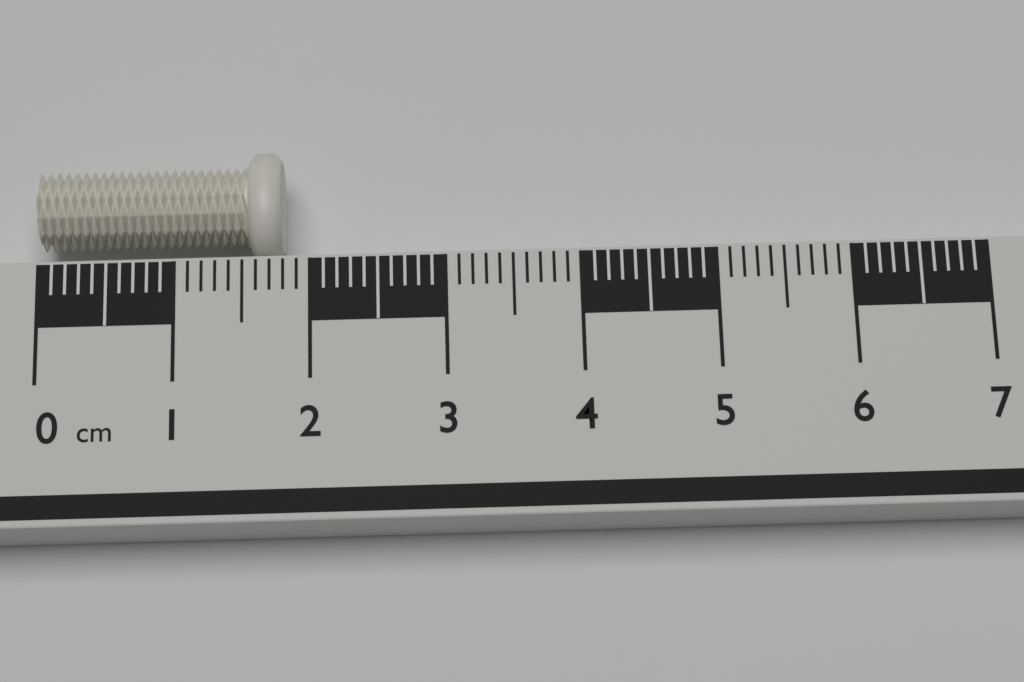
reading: 1.8 cm
